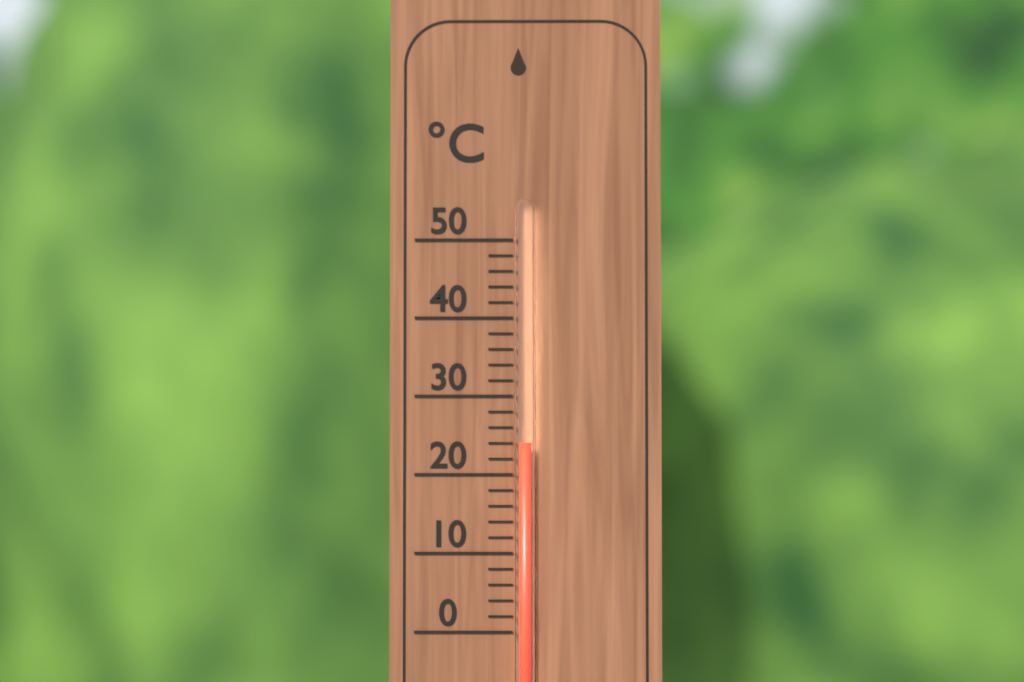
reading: 24 °C
